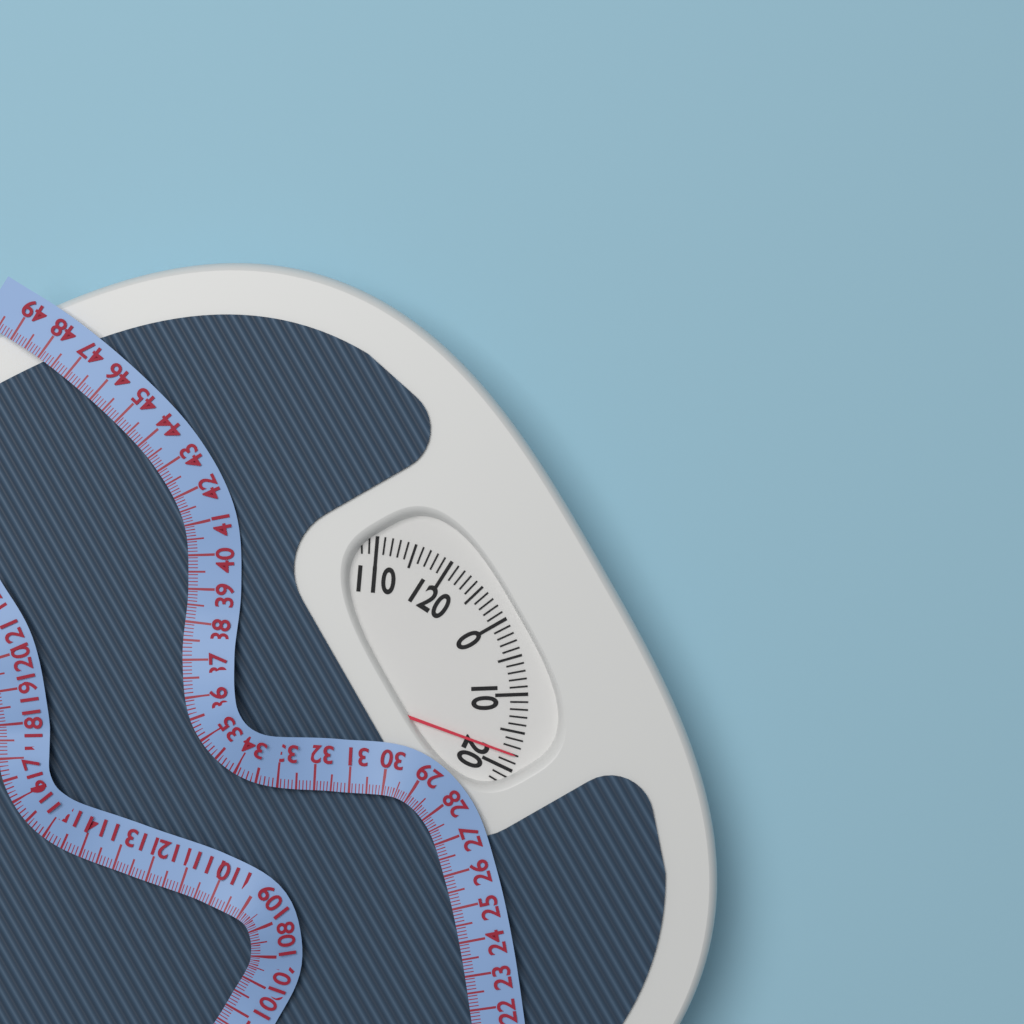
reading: 18 (no unit)
